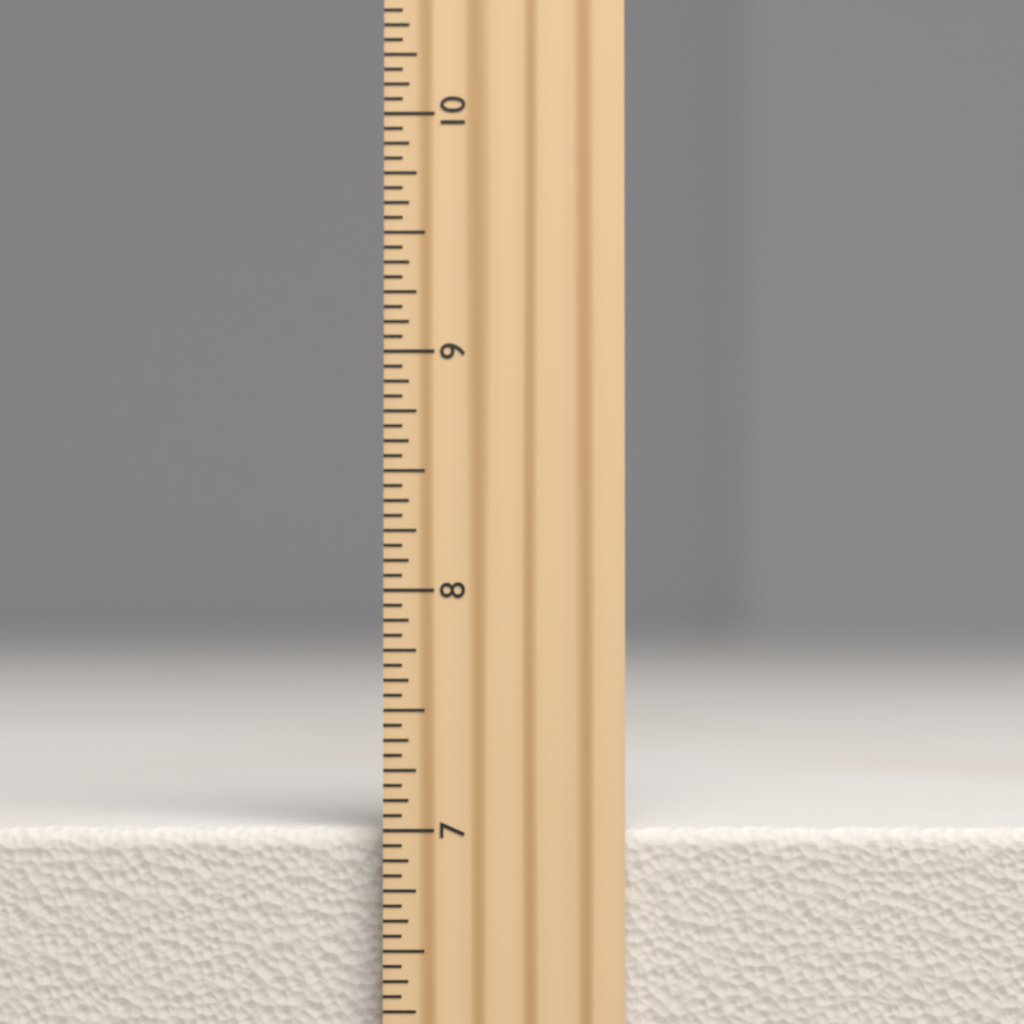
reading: 7.0000 inch
